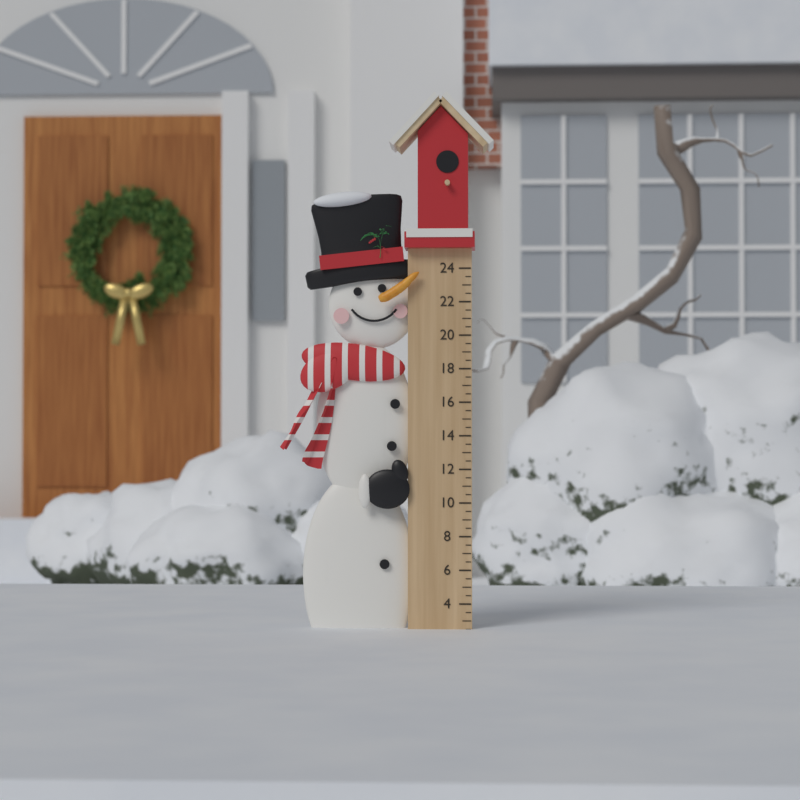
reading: 2.5 (no unit)
